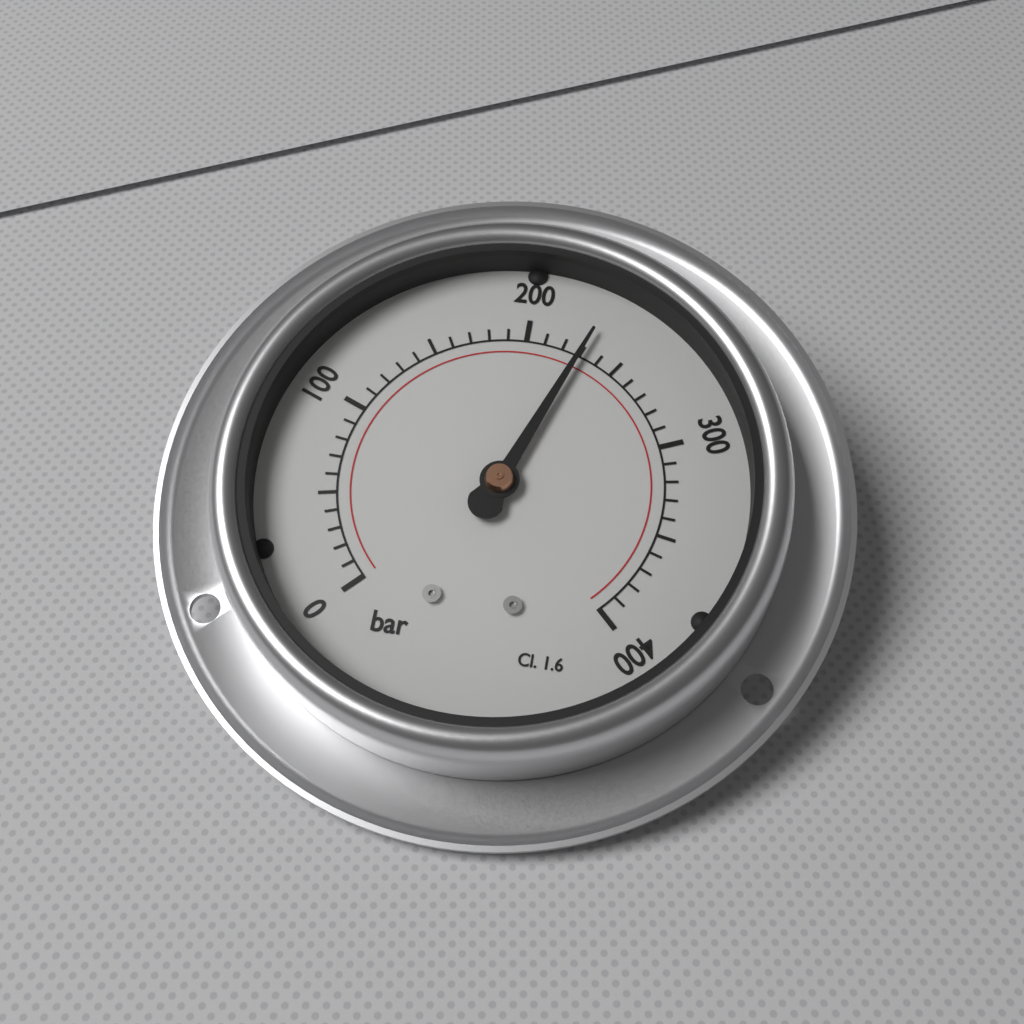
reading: 230 bar
